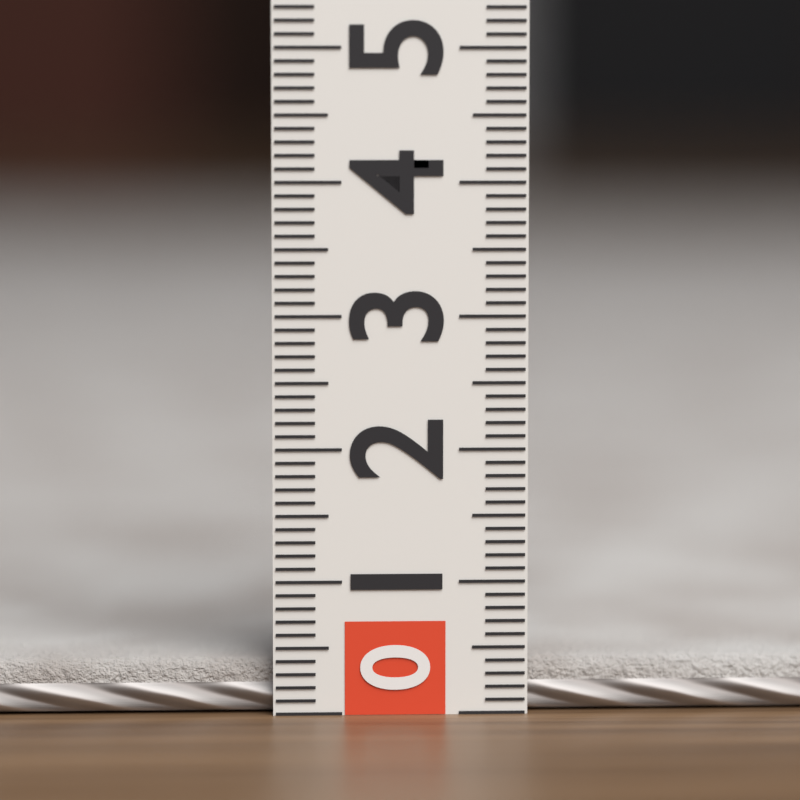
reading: 0.4 (no unit)
